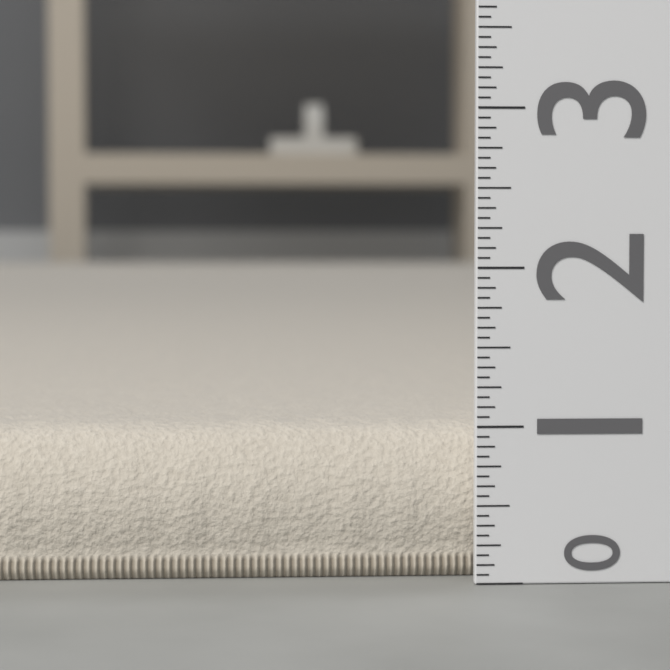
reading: 1.0000 (no unit)
